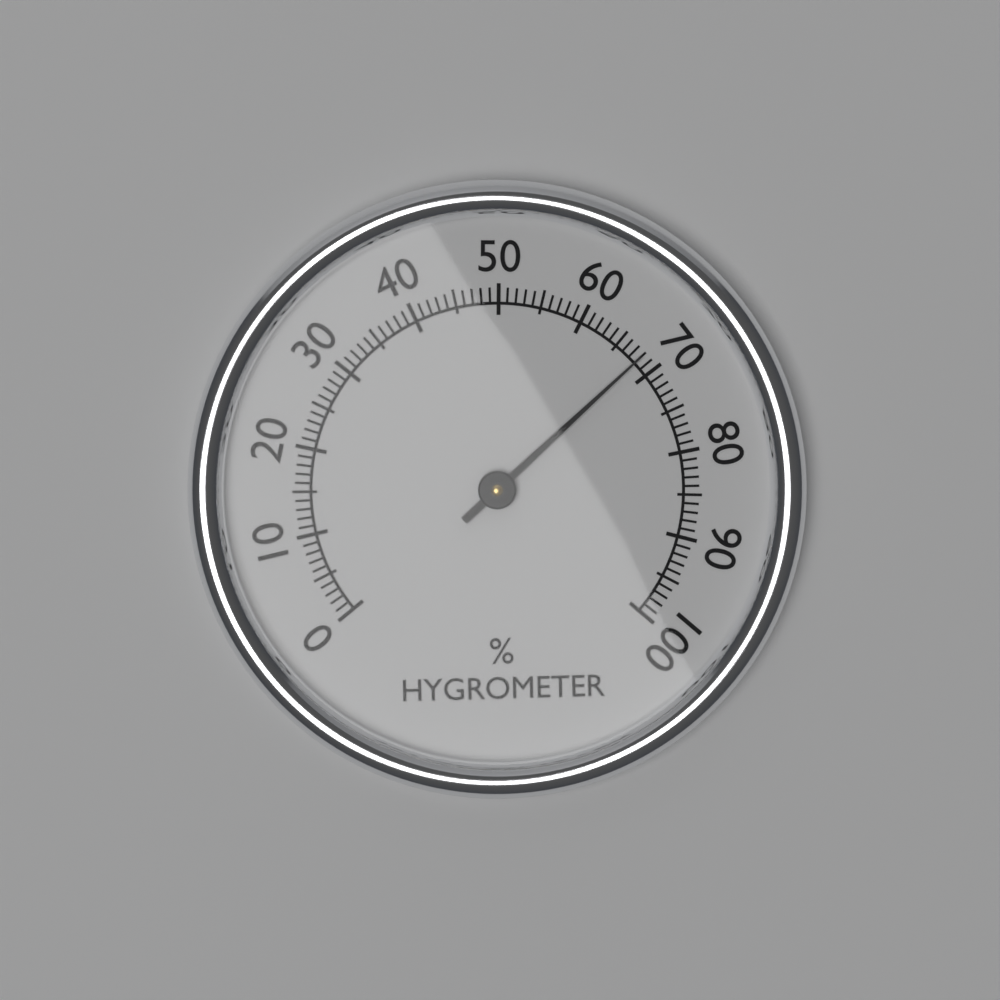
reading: 68 %
